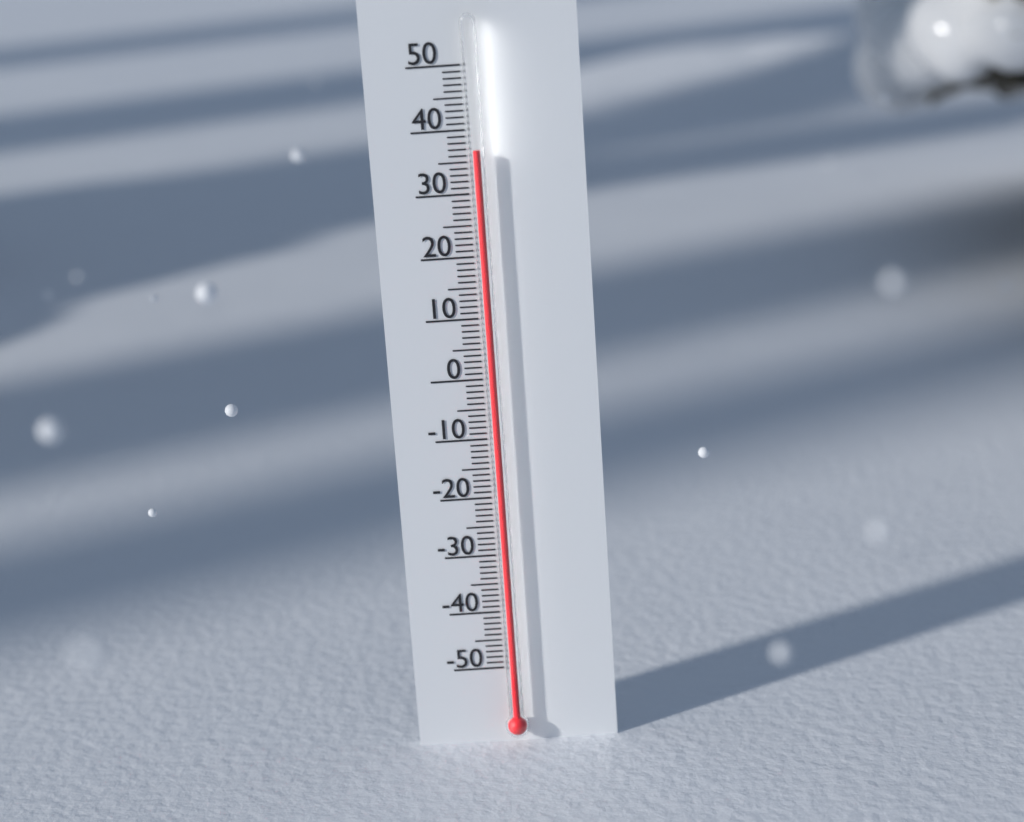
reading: 37 (no unit)
